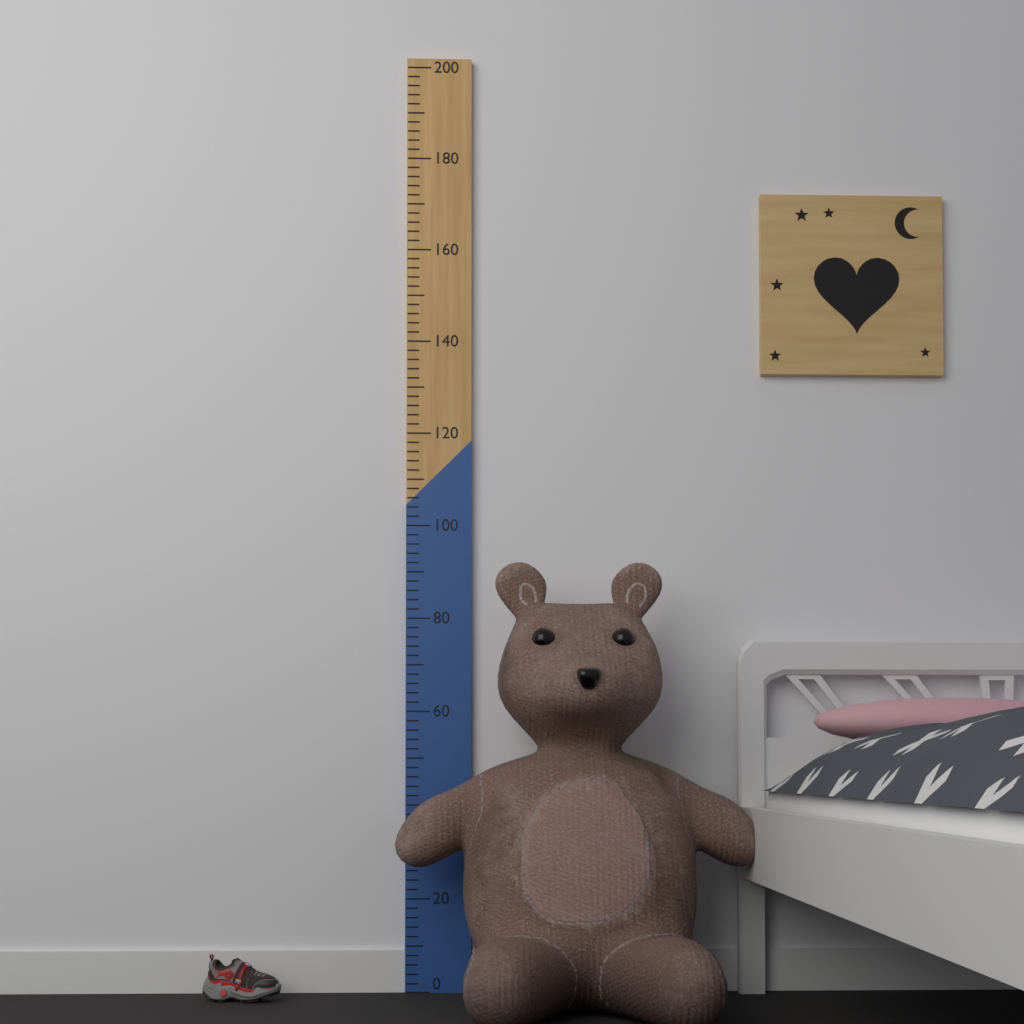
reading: 90 (no unit)
